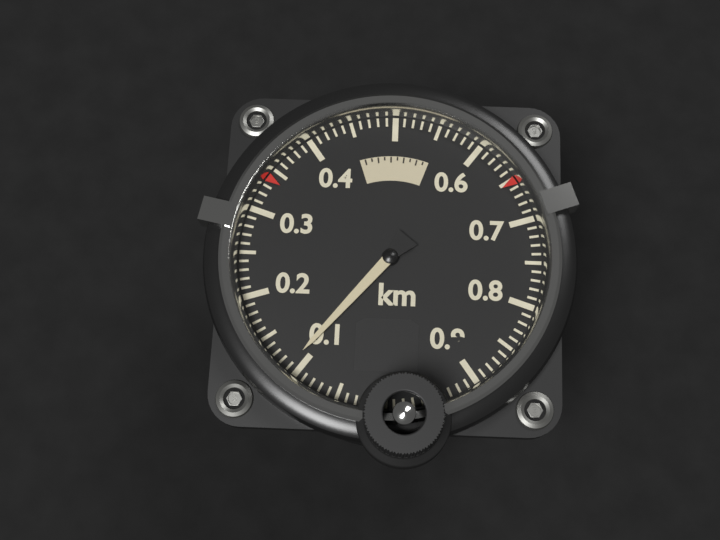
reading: 0.11 km
